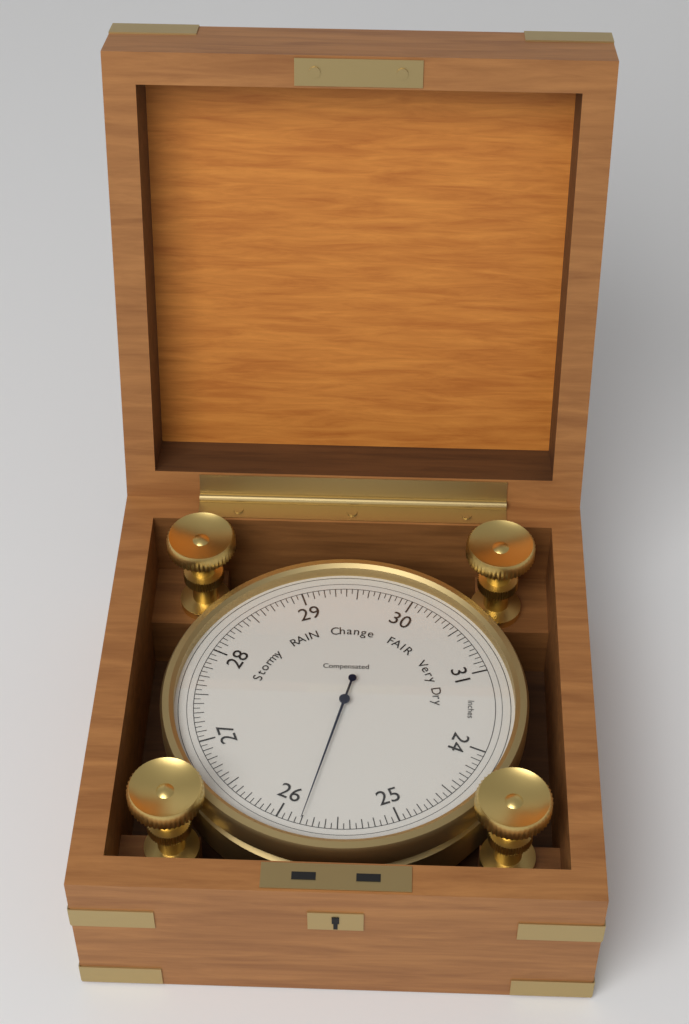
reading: 25.80 inHg
